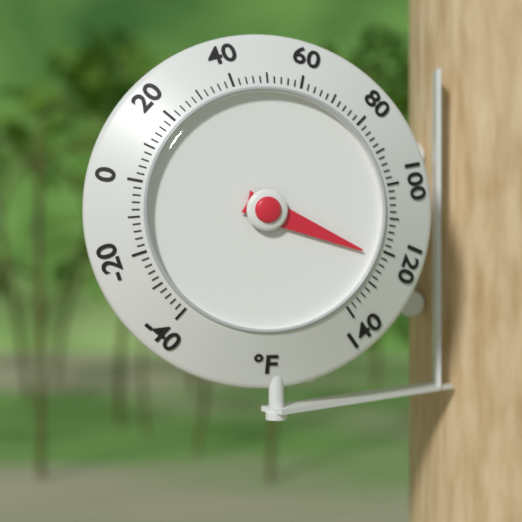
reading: 122 °F
